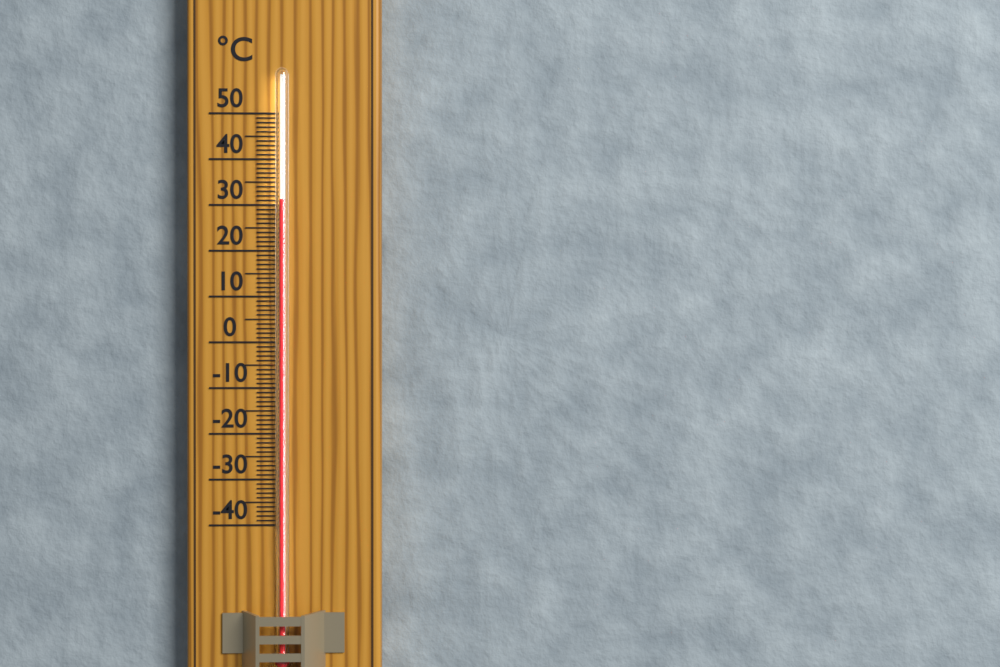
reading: 31 °C
